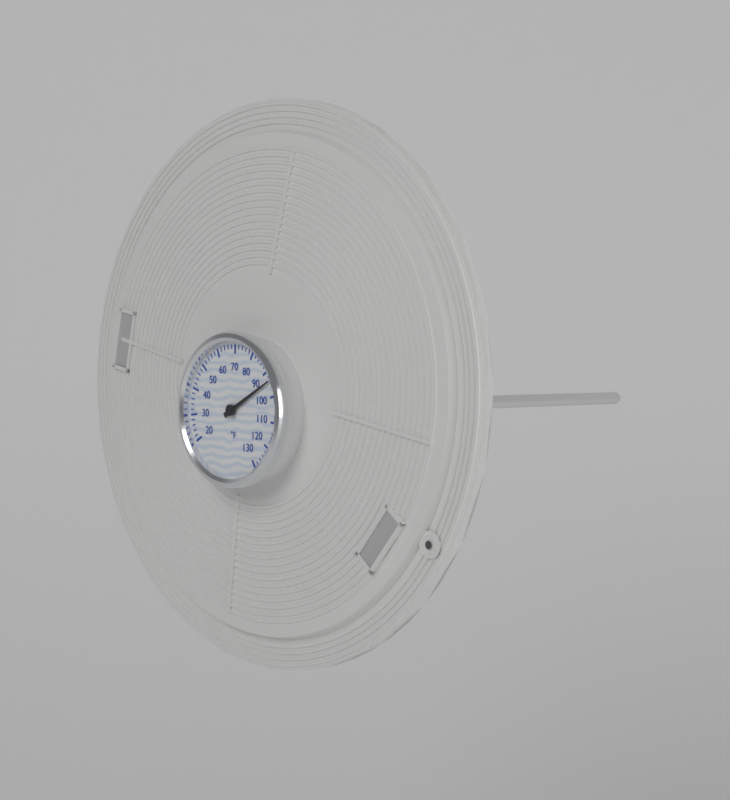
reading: 94 °F
